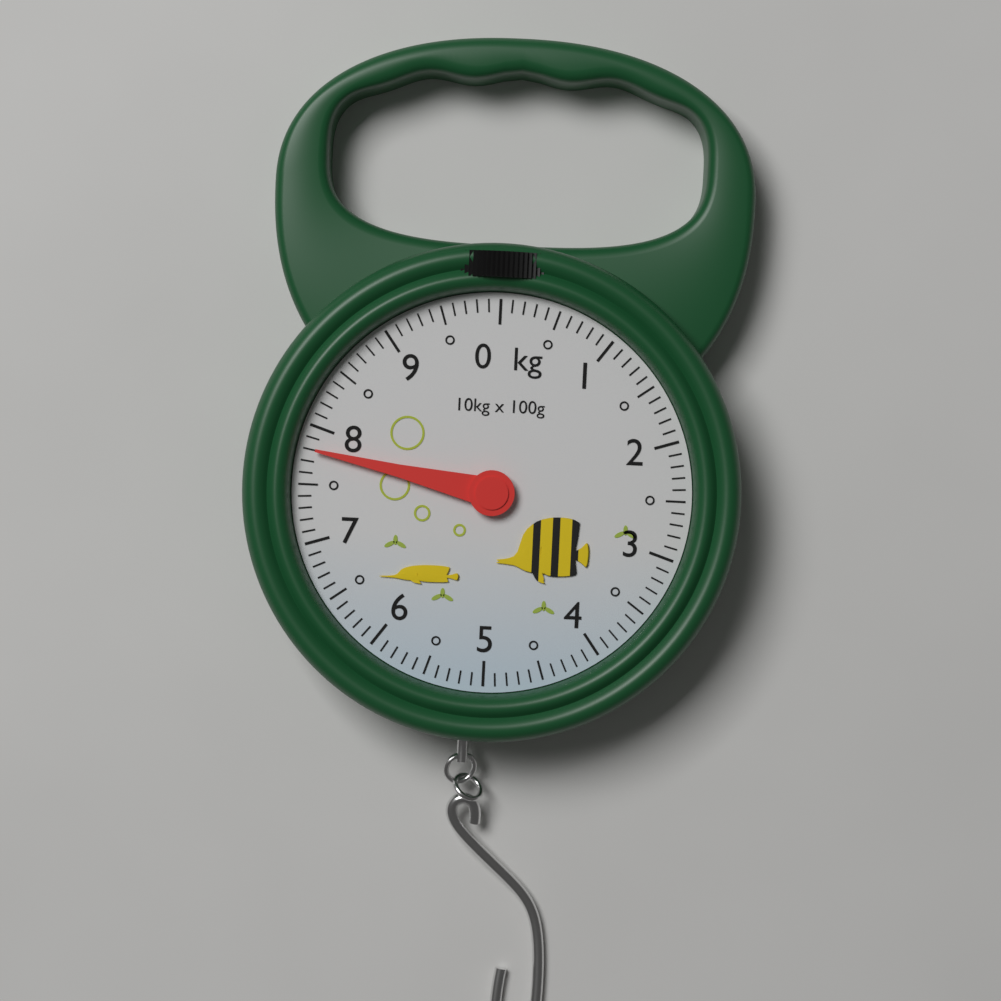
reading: 7.8 kg
